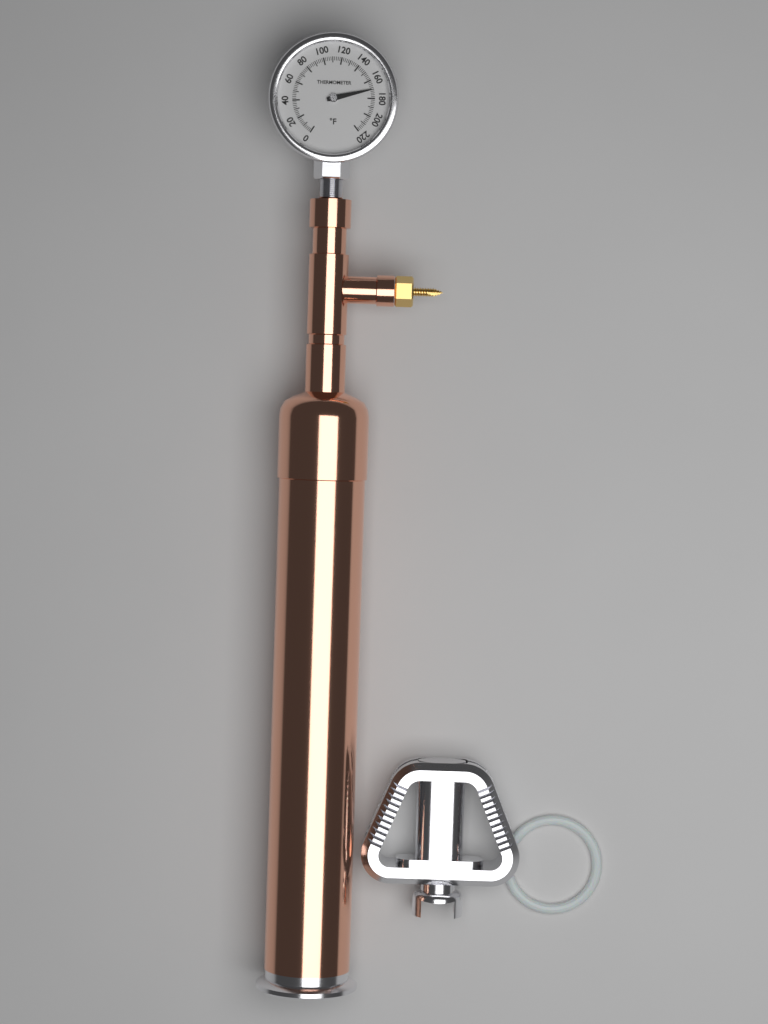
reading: 170 °F
